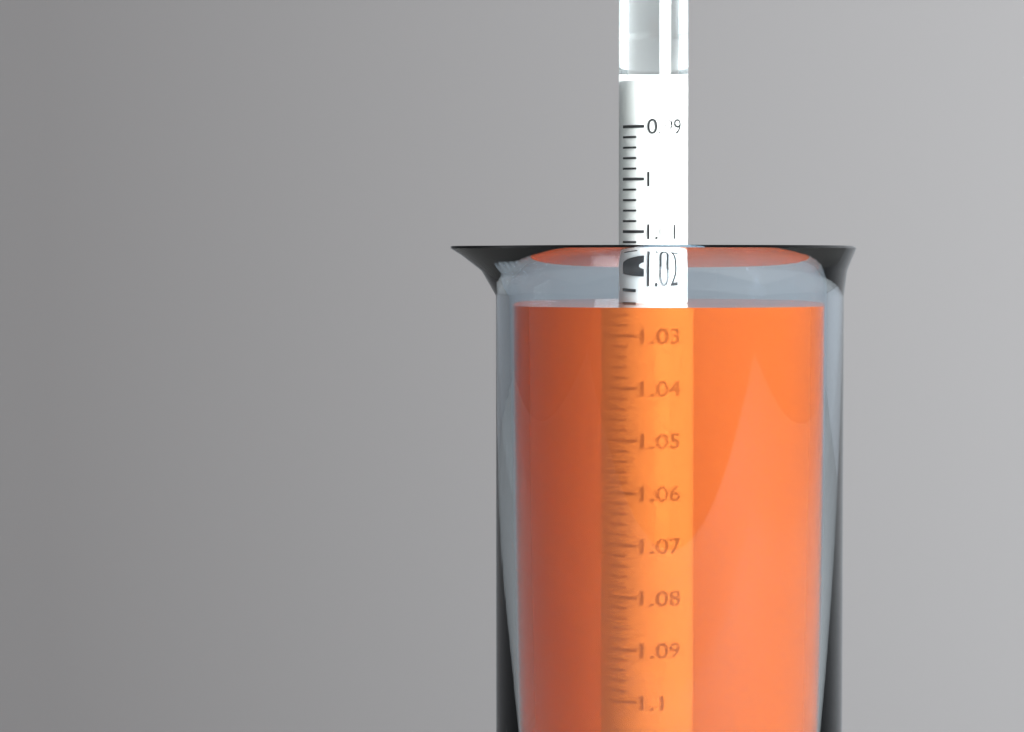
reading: 1.024 (no unit)
